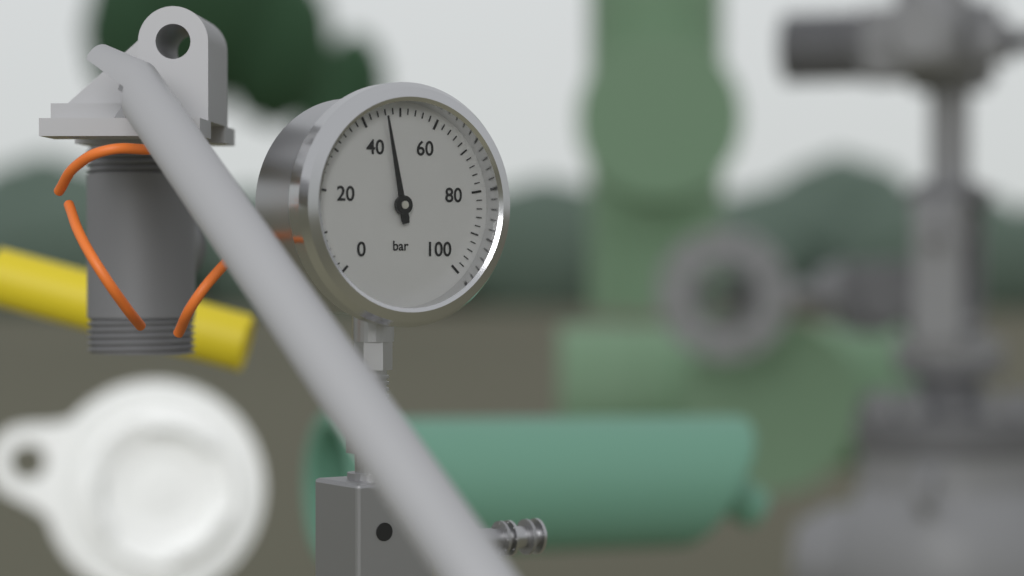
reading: 46 bar
